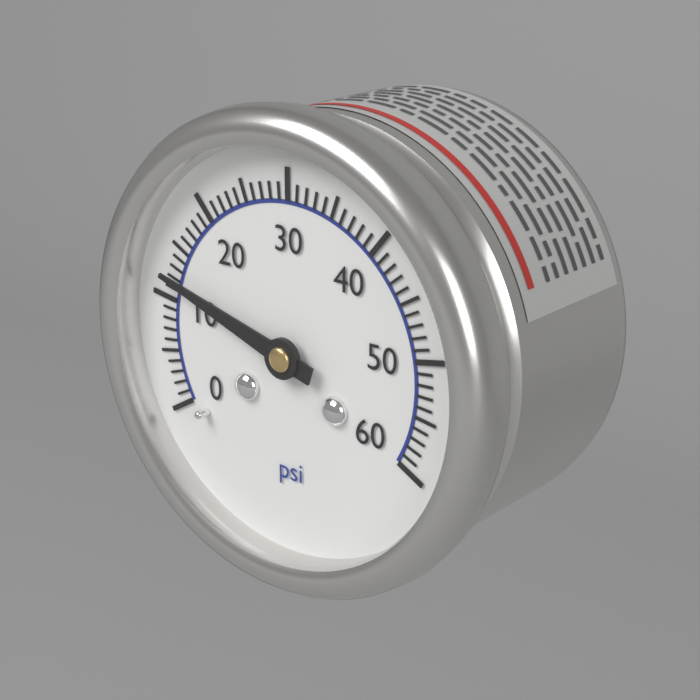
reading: 12 psi
